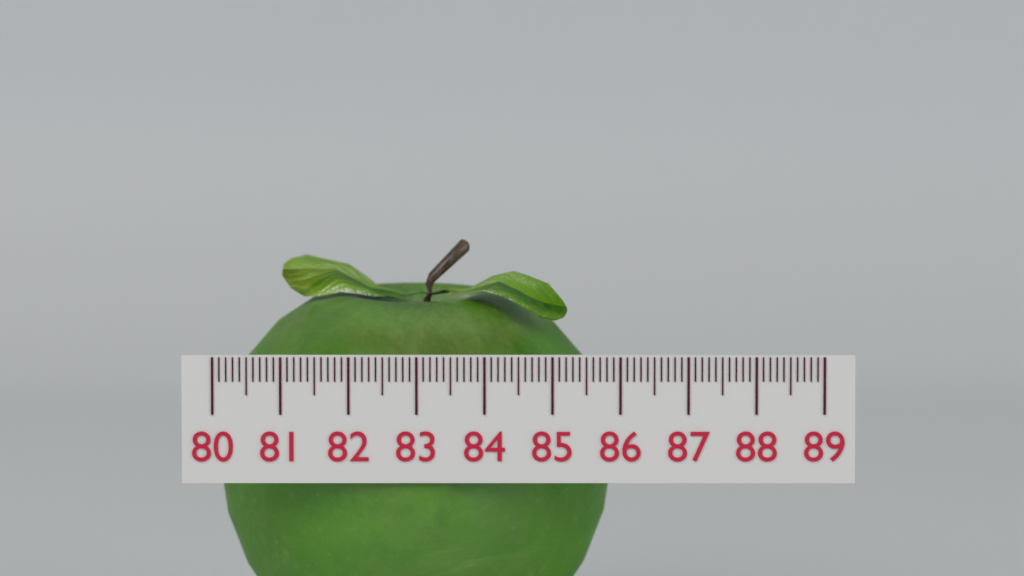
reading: 85.9 (no unit)
